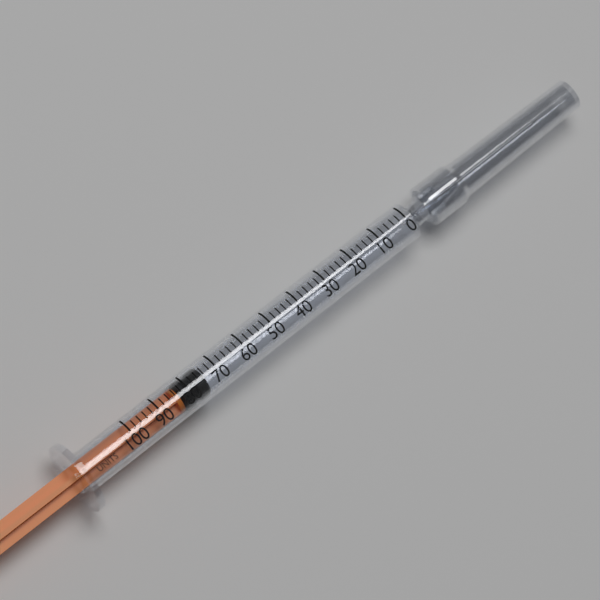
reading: 74 units
